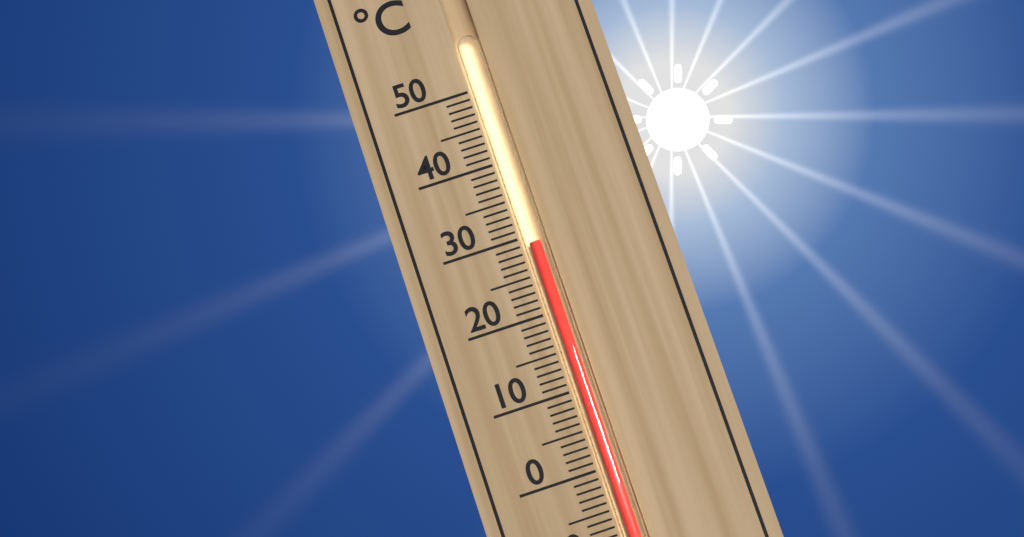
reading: 29 °C
